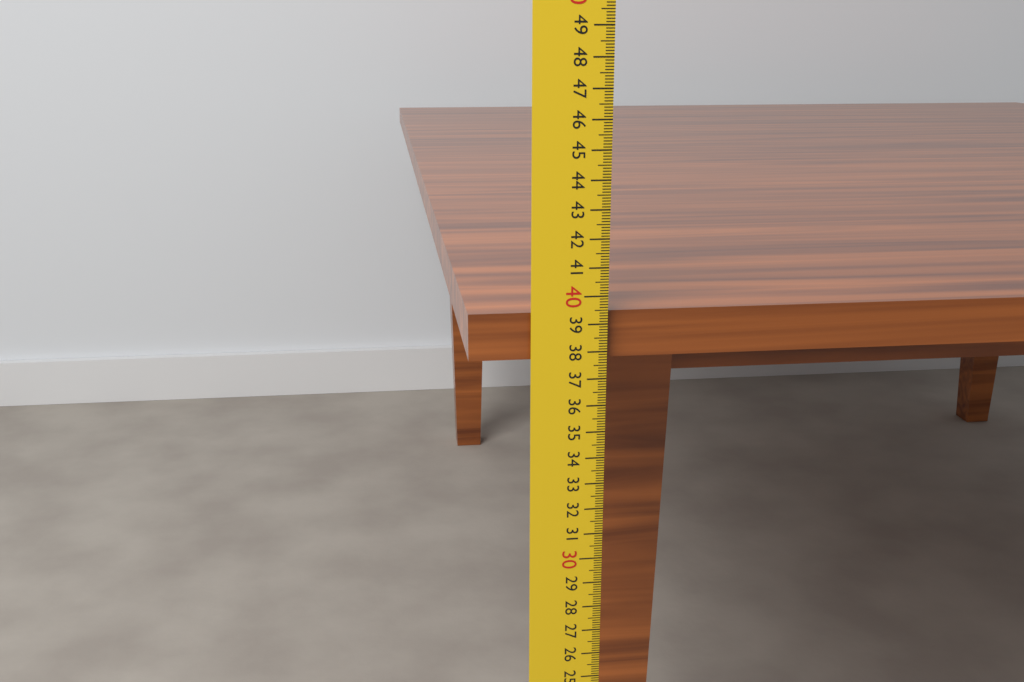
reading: 39.4 cm
